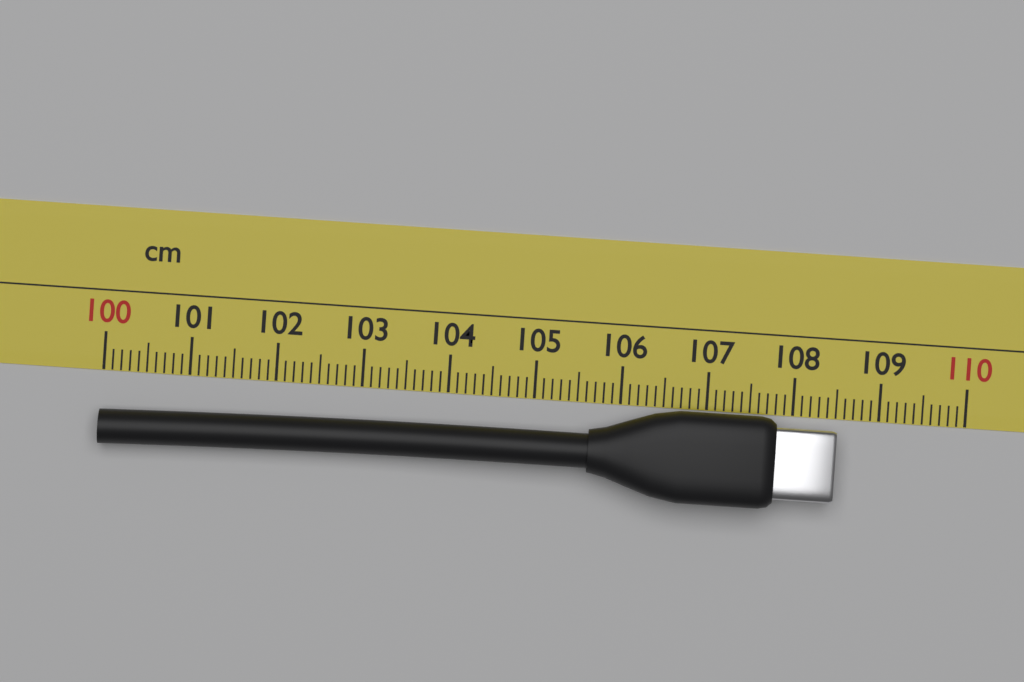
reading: 108.5 cm
